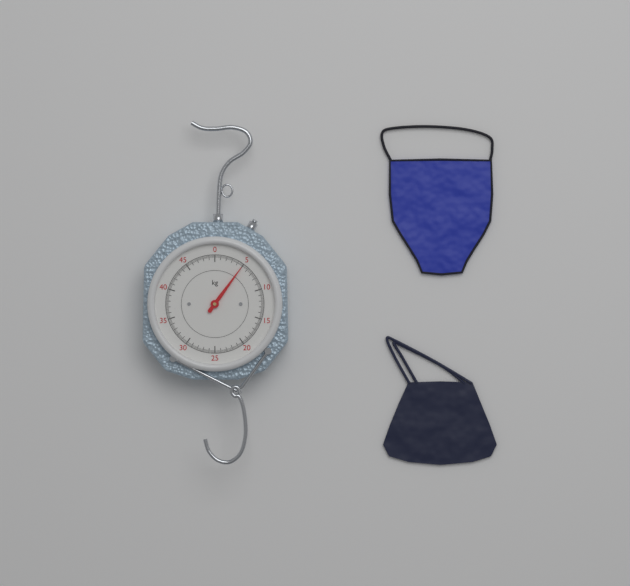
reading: 5.0 kg
